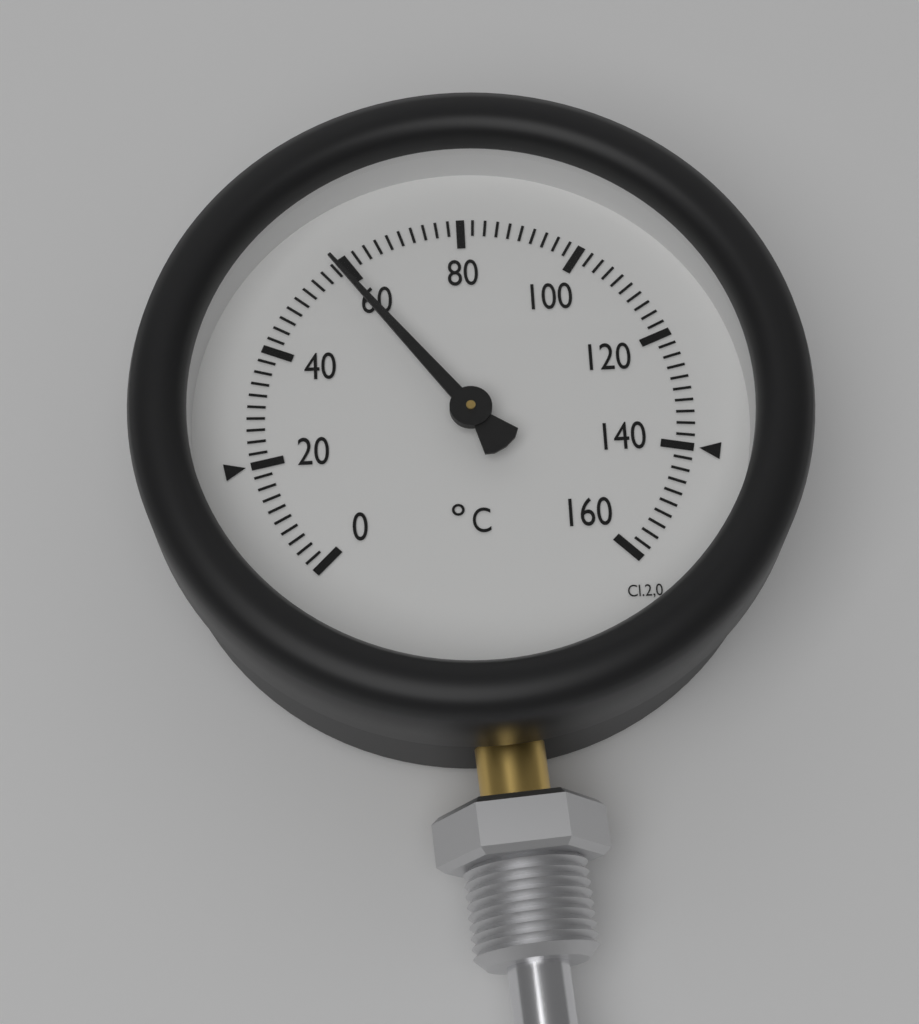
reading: 58 °C
